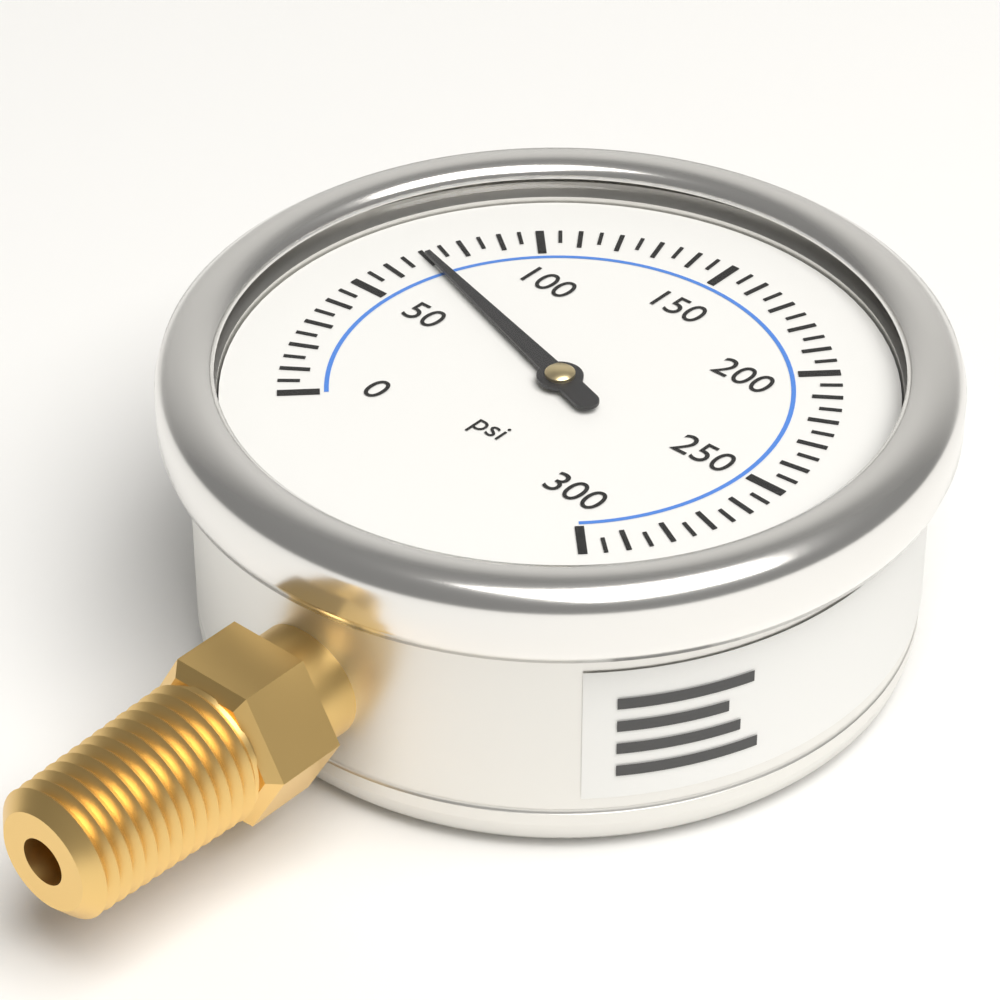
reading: 70 psi
